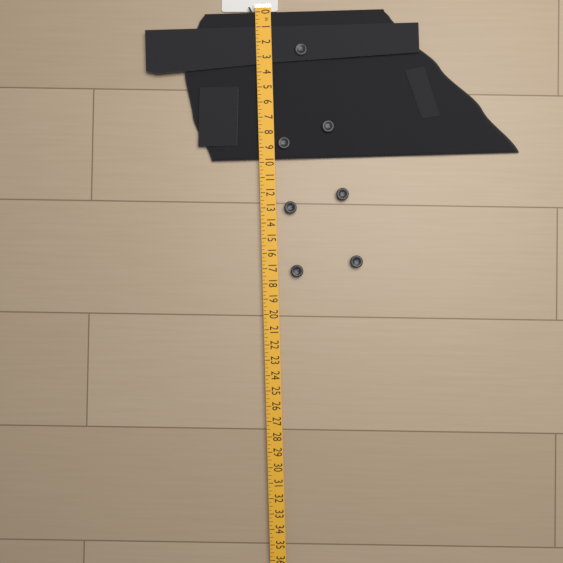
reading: 9.75 in
